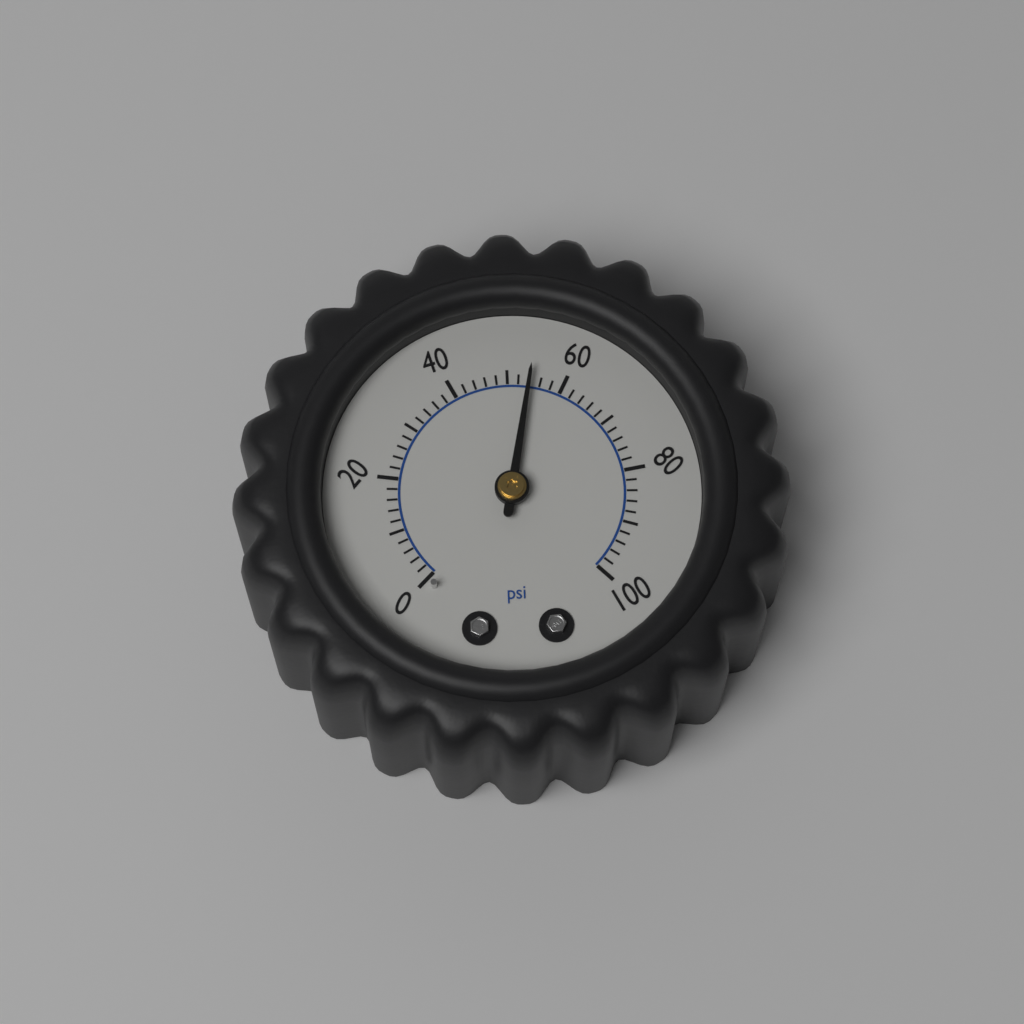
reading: 54 psi
